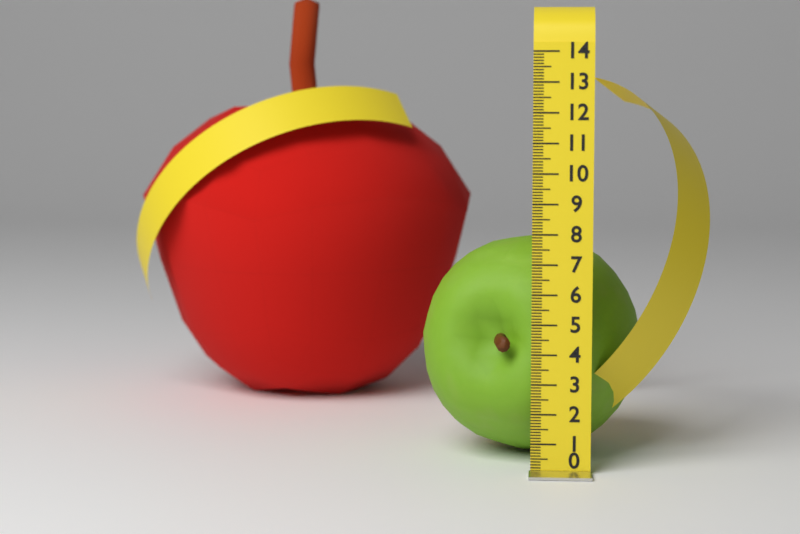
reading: 7.6 (no unit)
